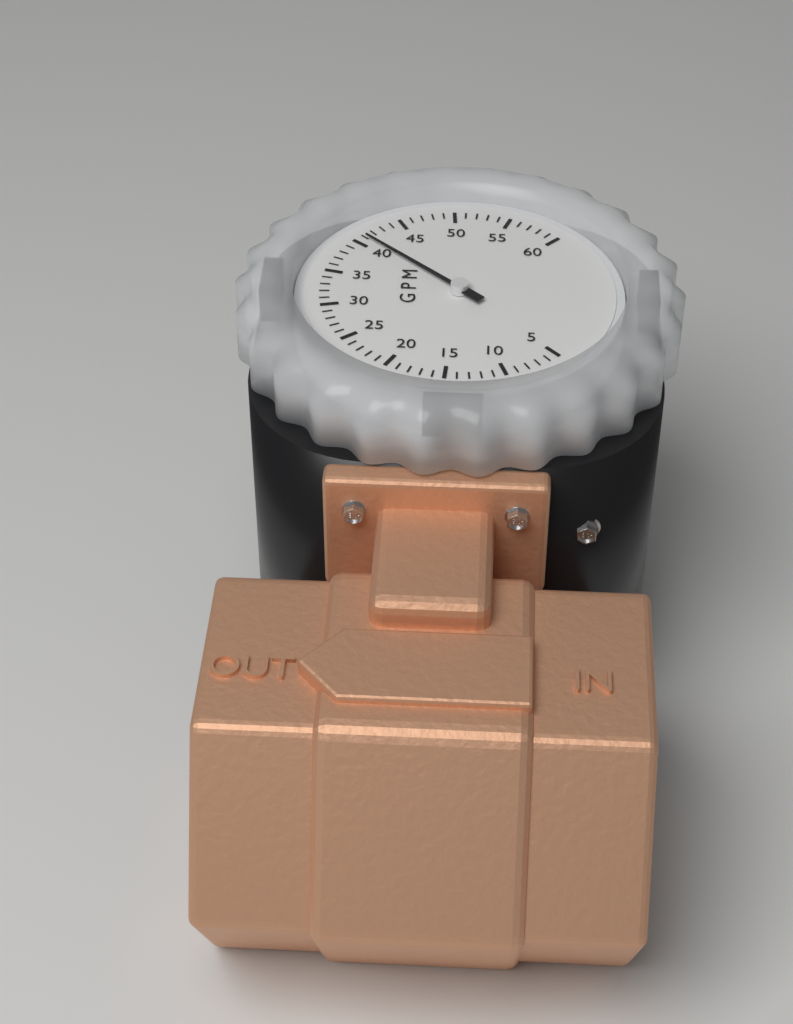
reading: 41 GPM
